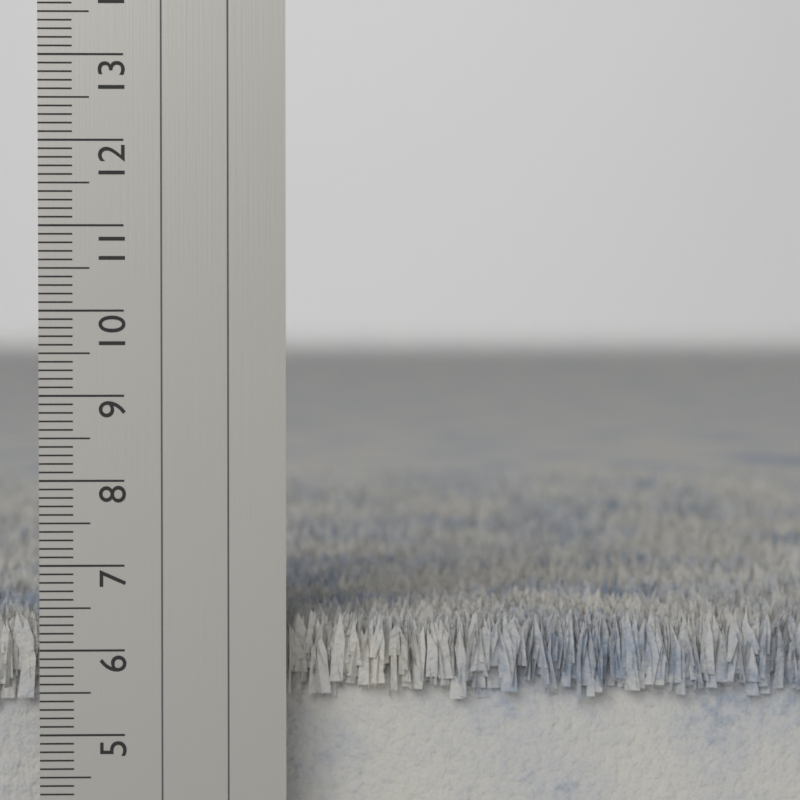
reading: 6.4 cm
